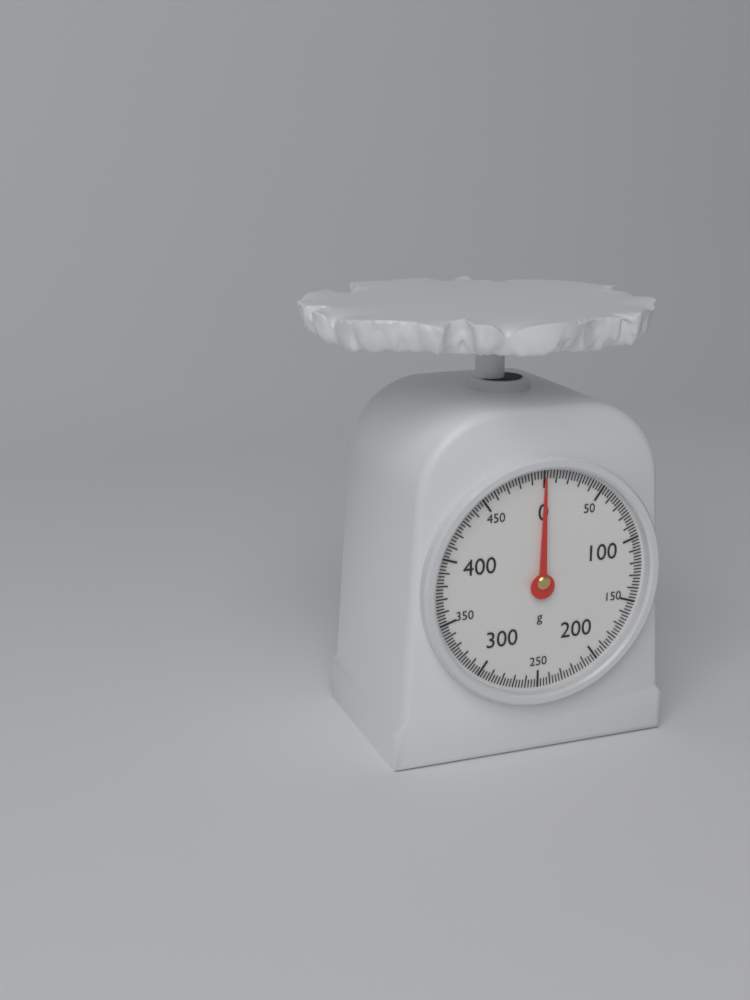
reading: 0.0 g
